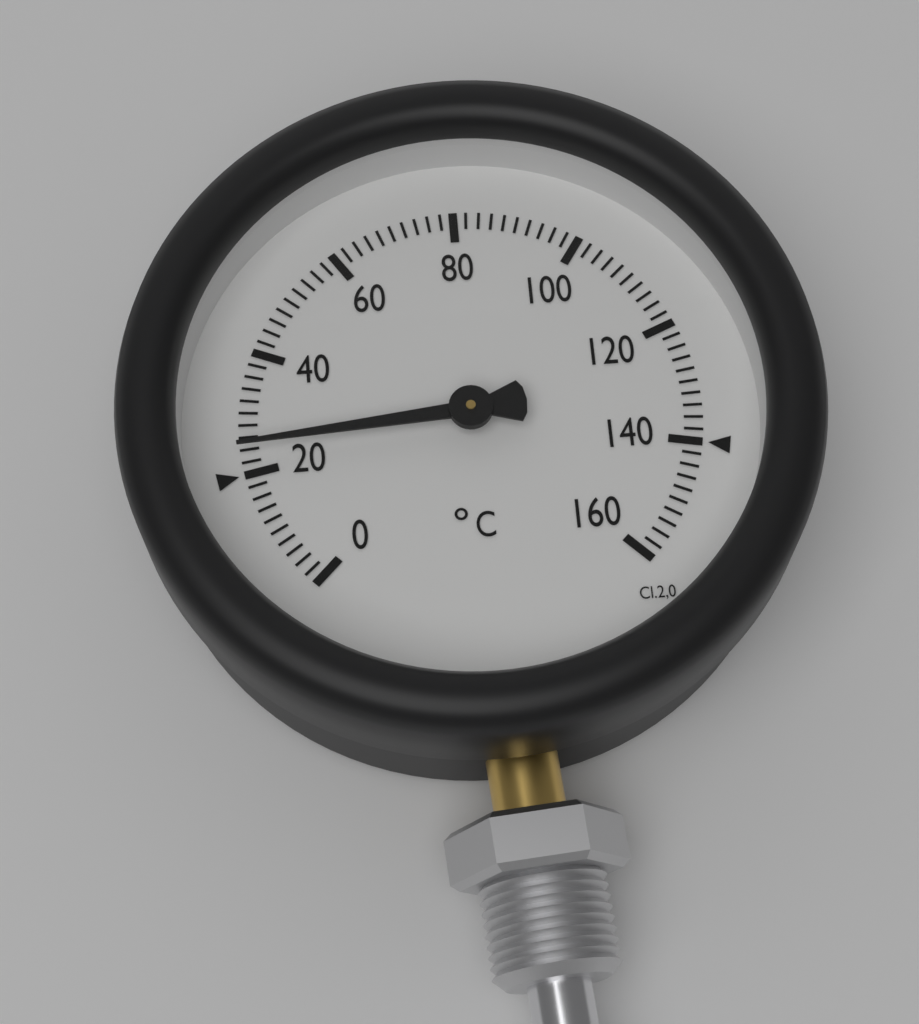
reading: 24 °C
